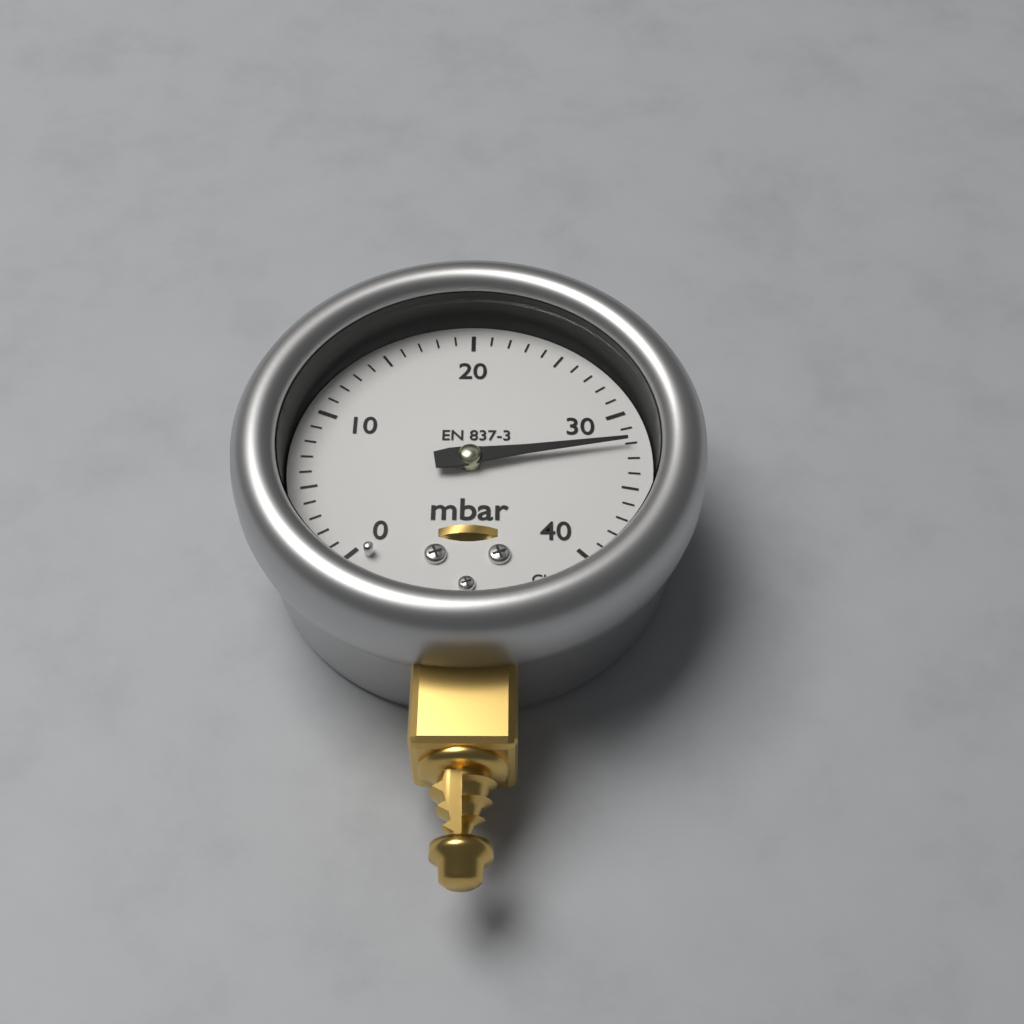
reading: 32 mbar
